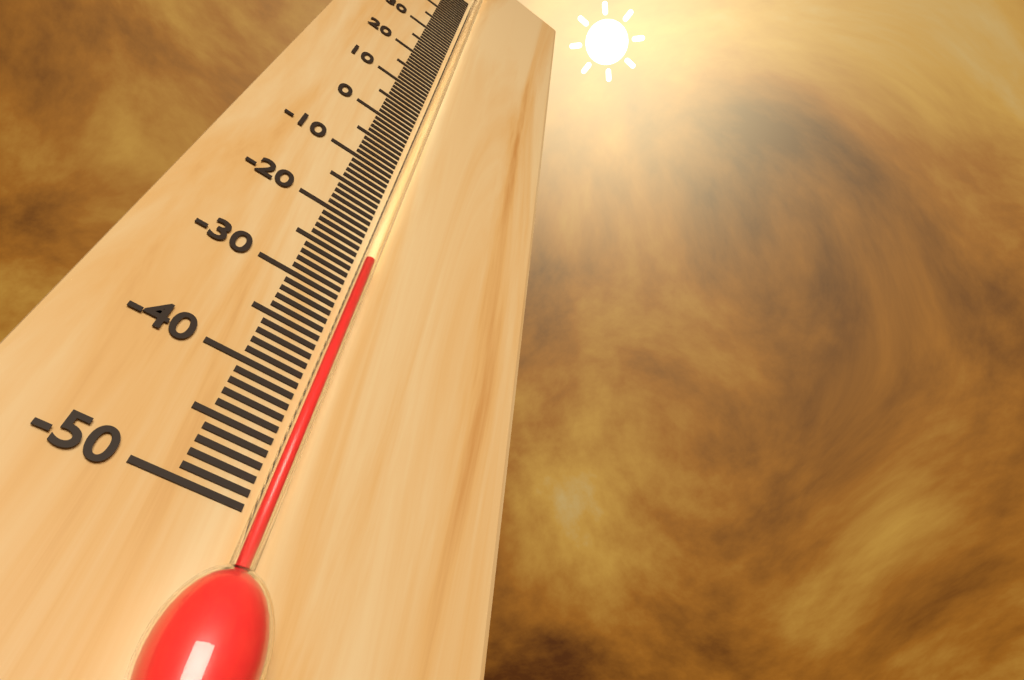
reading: -25 °C
